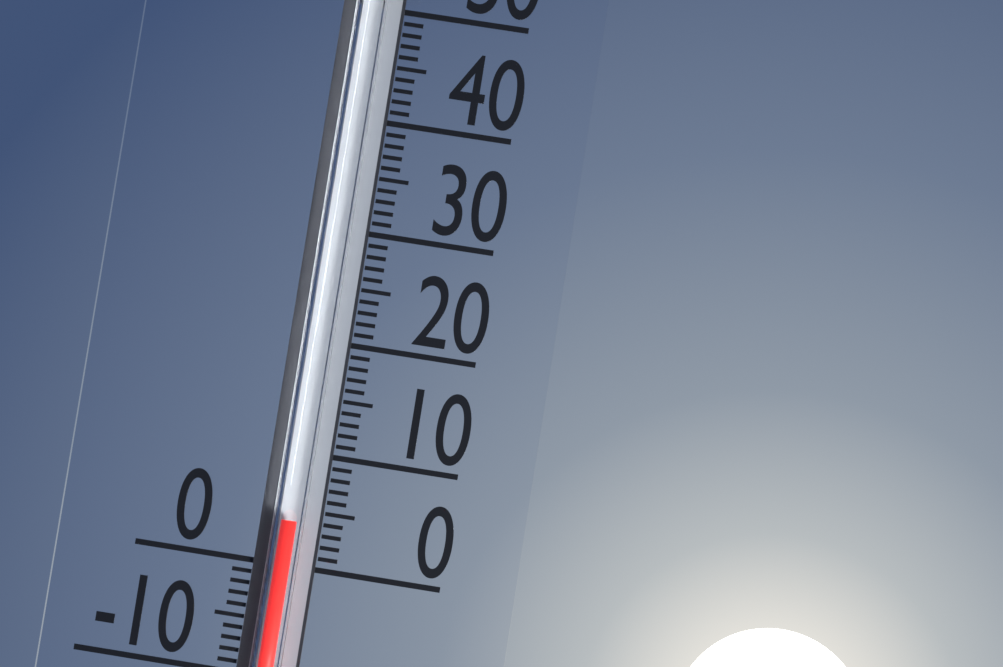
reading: 4 (no unit)
